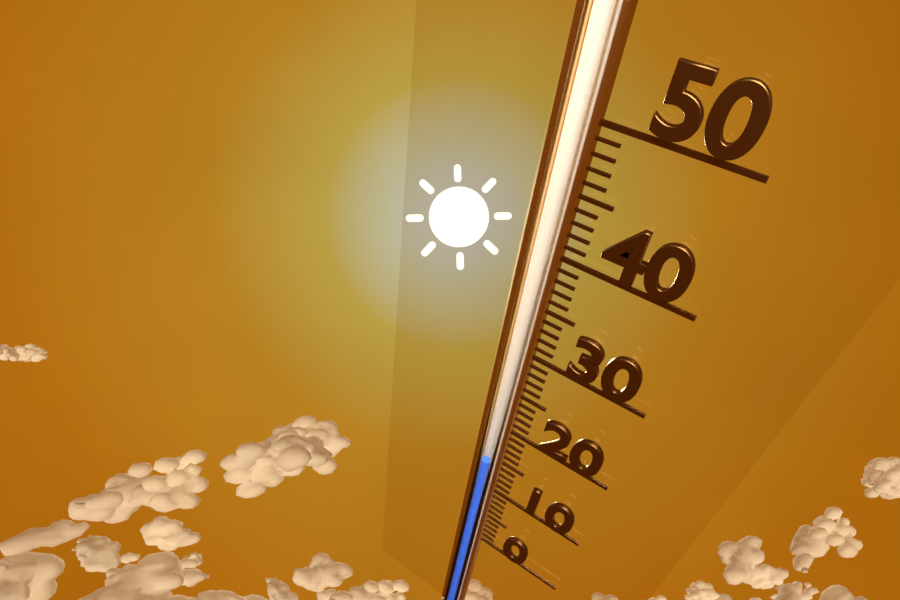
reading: 14 (no unit)
